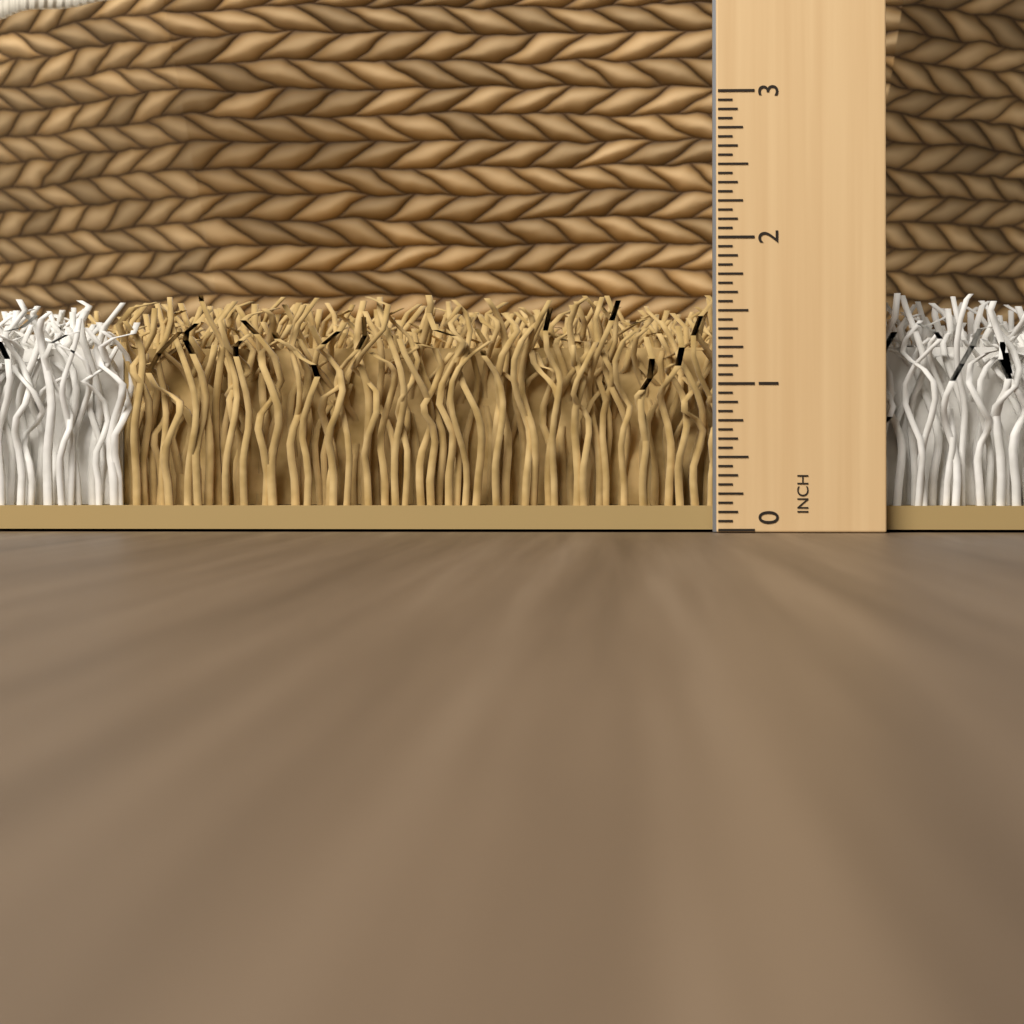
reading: 1.6250 in
